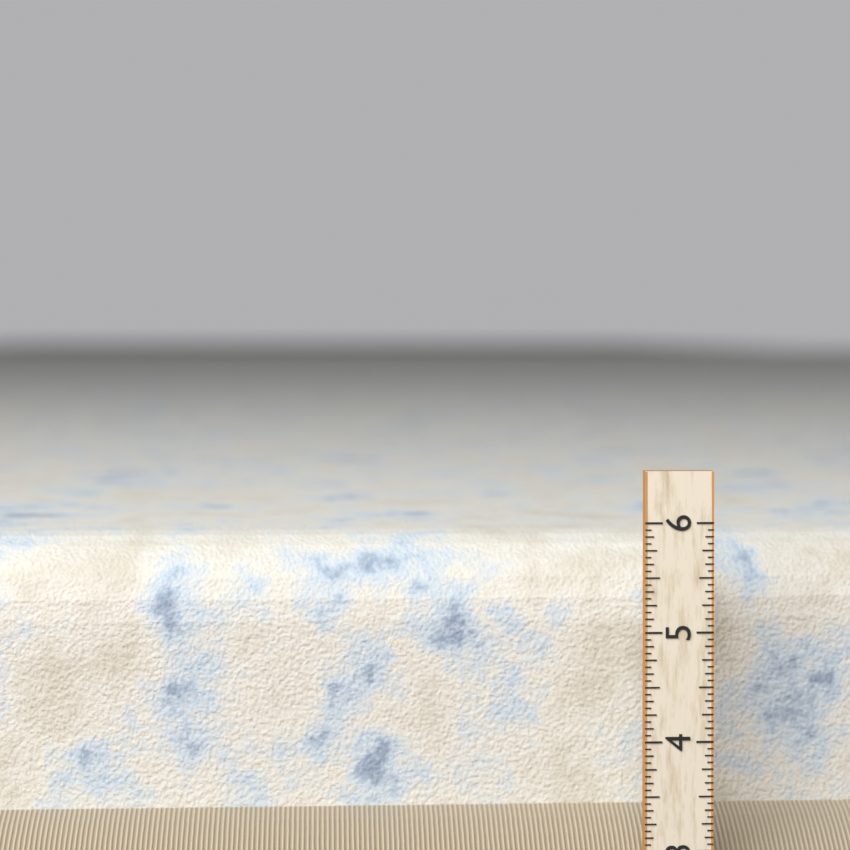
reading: 5.7500 (no unit)
